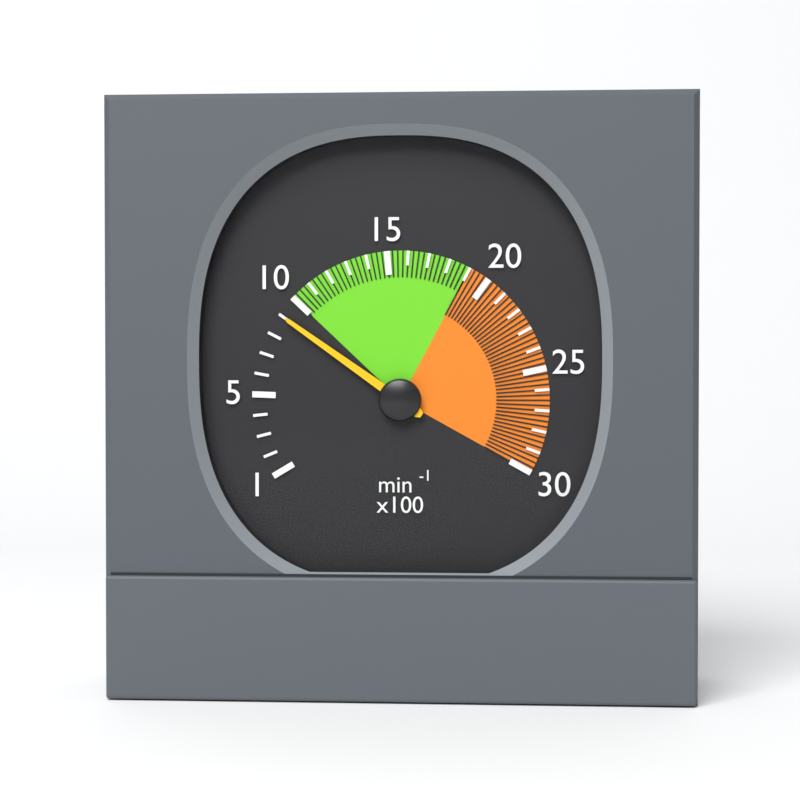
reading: 900 min⁻¹
